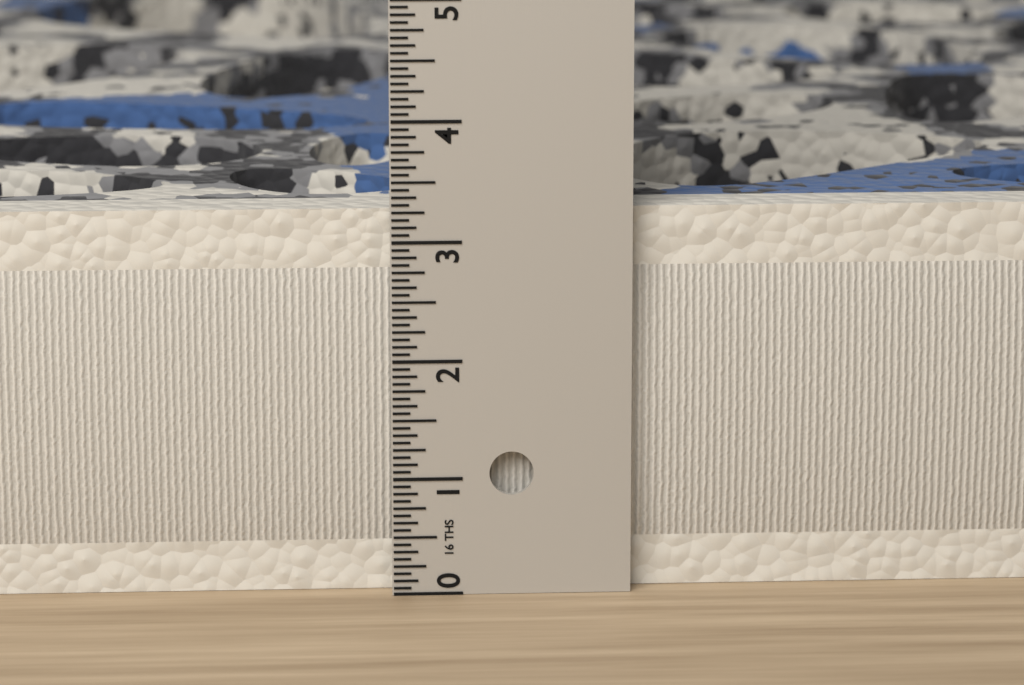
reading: 3.2500 in
